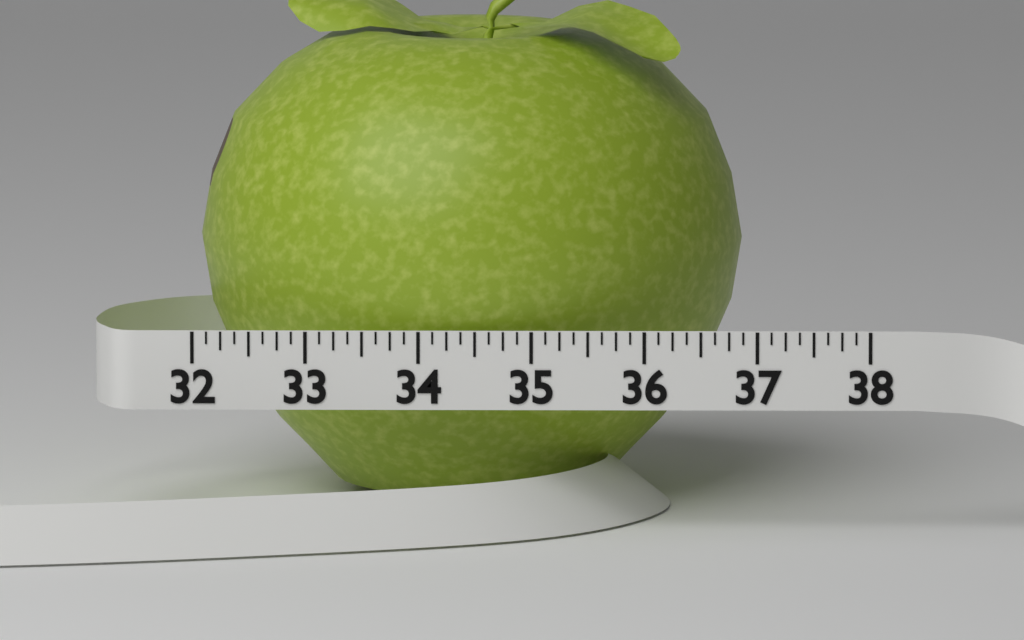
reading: 36.875 (no unit)
